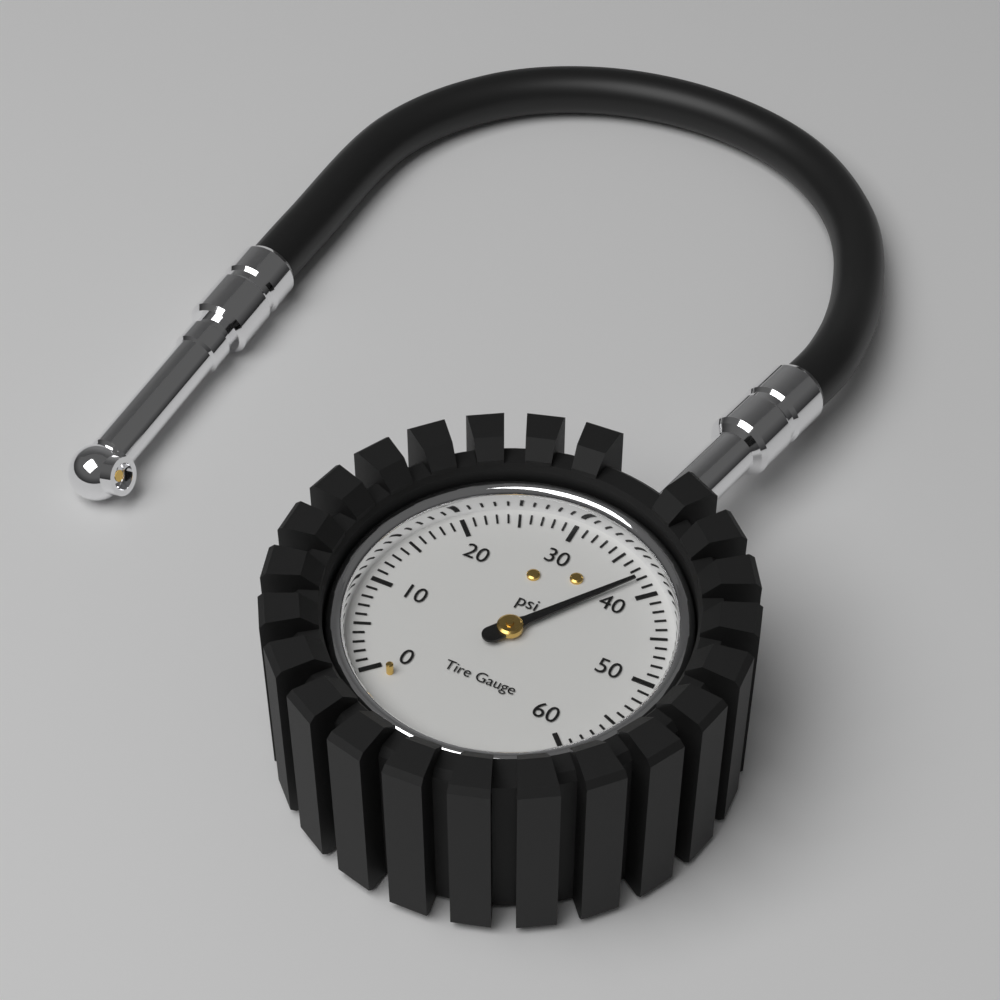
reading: 38 psi
